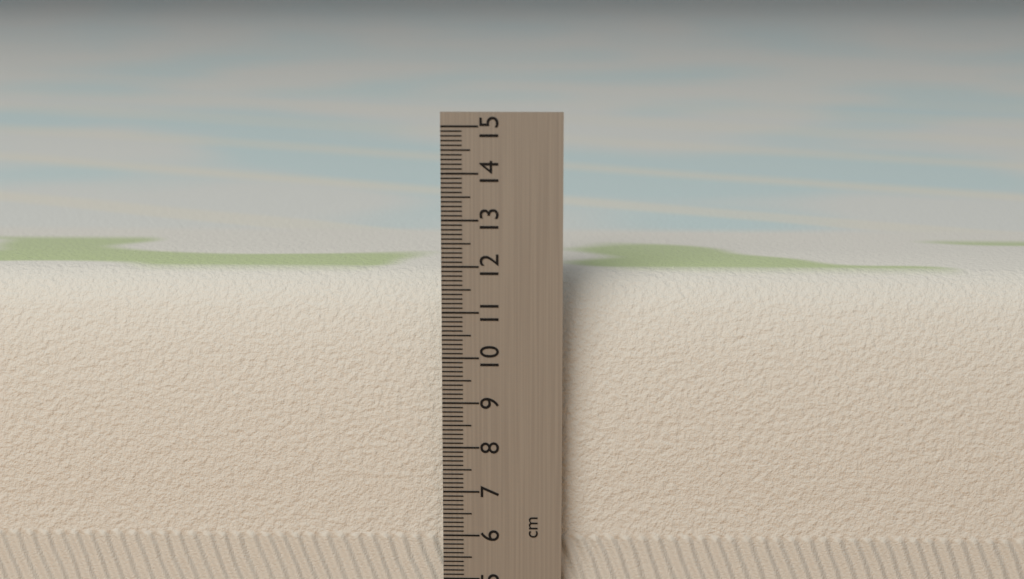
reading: 11.7 cm
